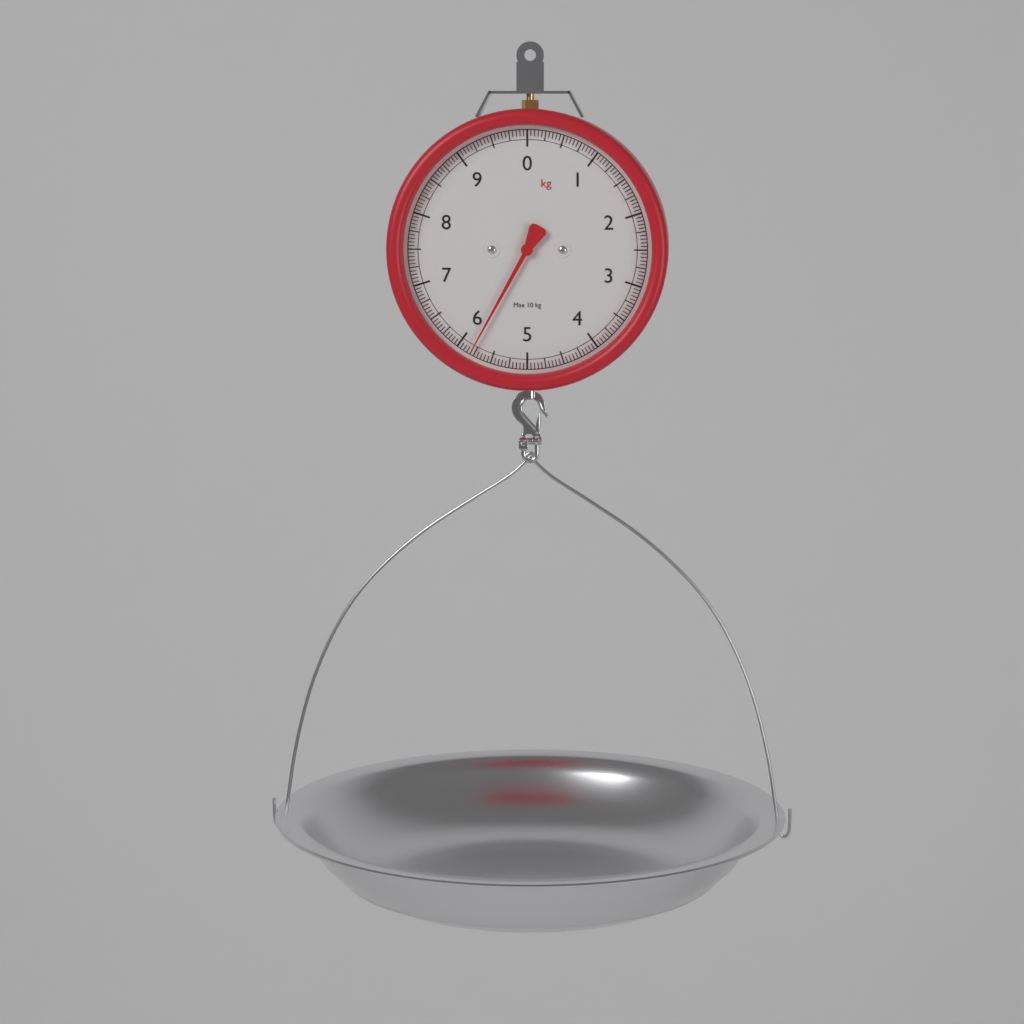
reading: 5.80 kg
